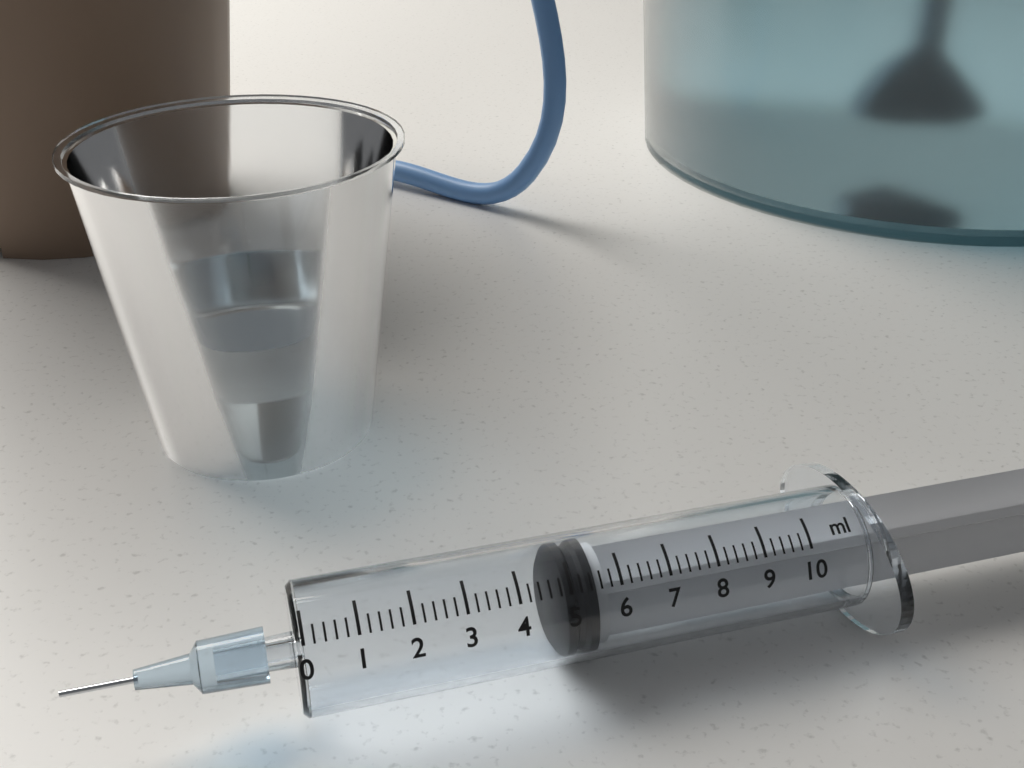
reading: 4.8 ml
